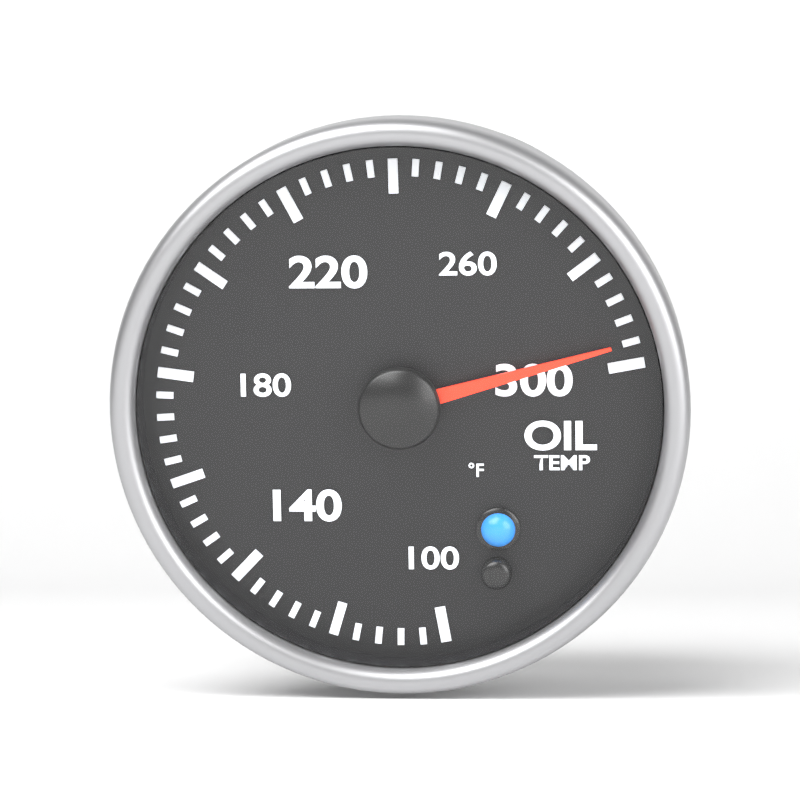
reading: 296 °F
